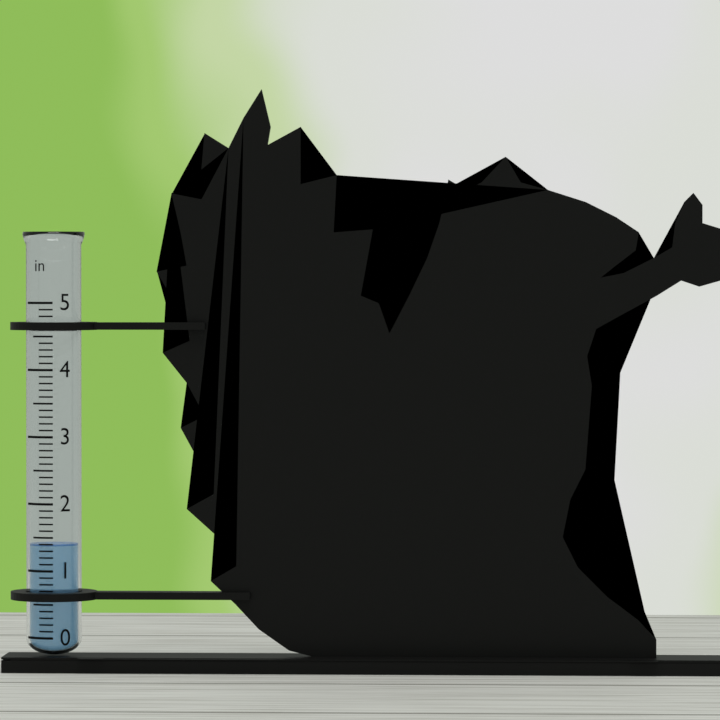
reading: 1.4 in
